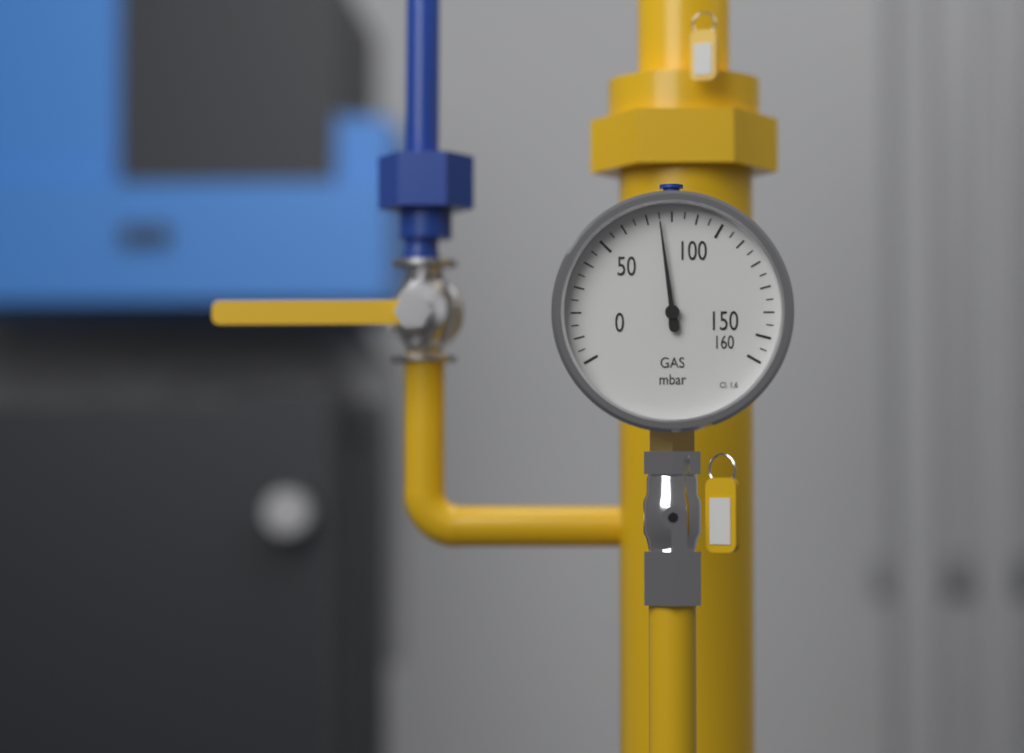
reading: 75 mbar
